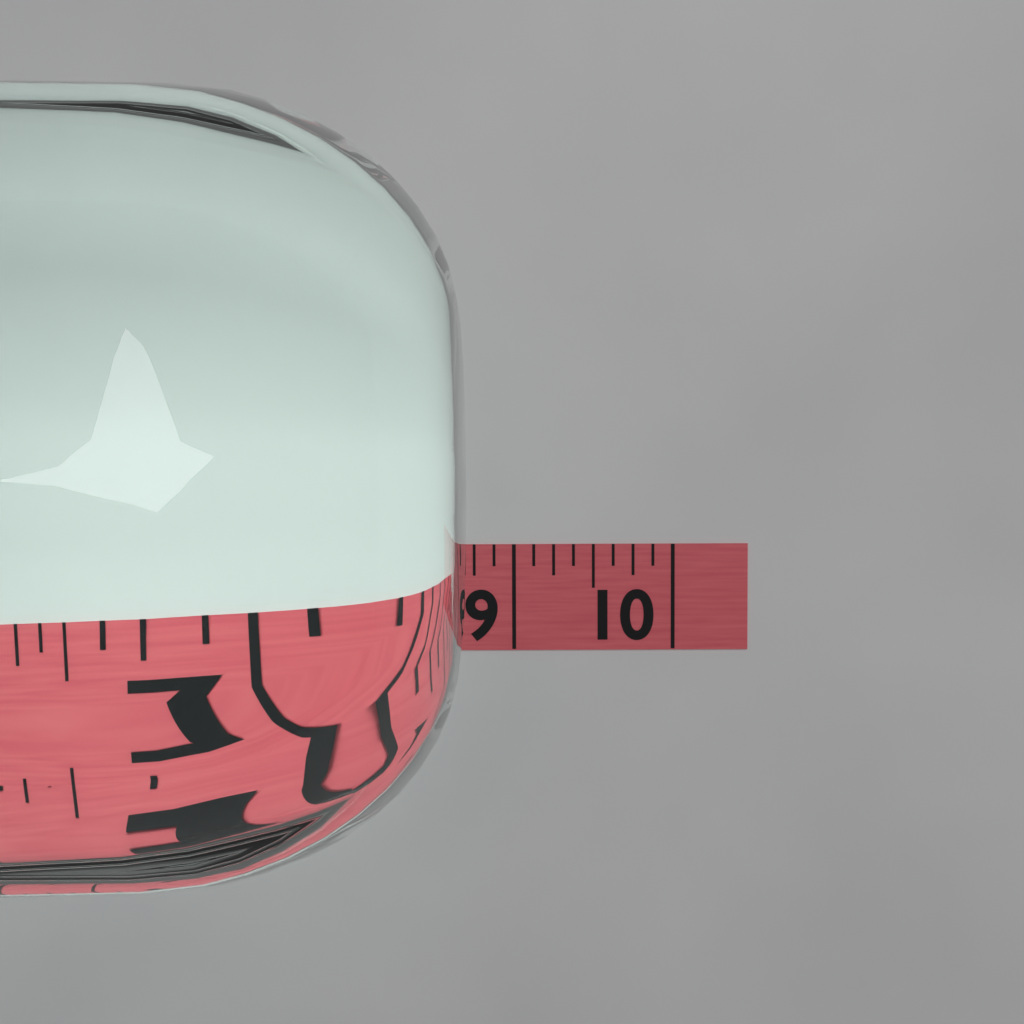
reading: 8.750 (no unit)
